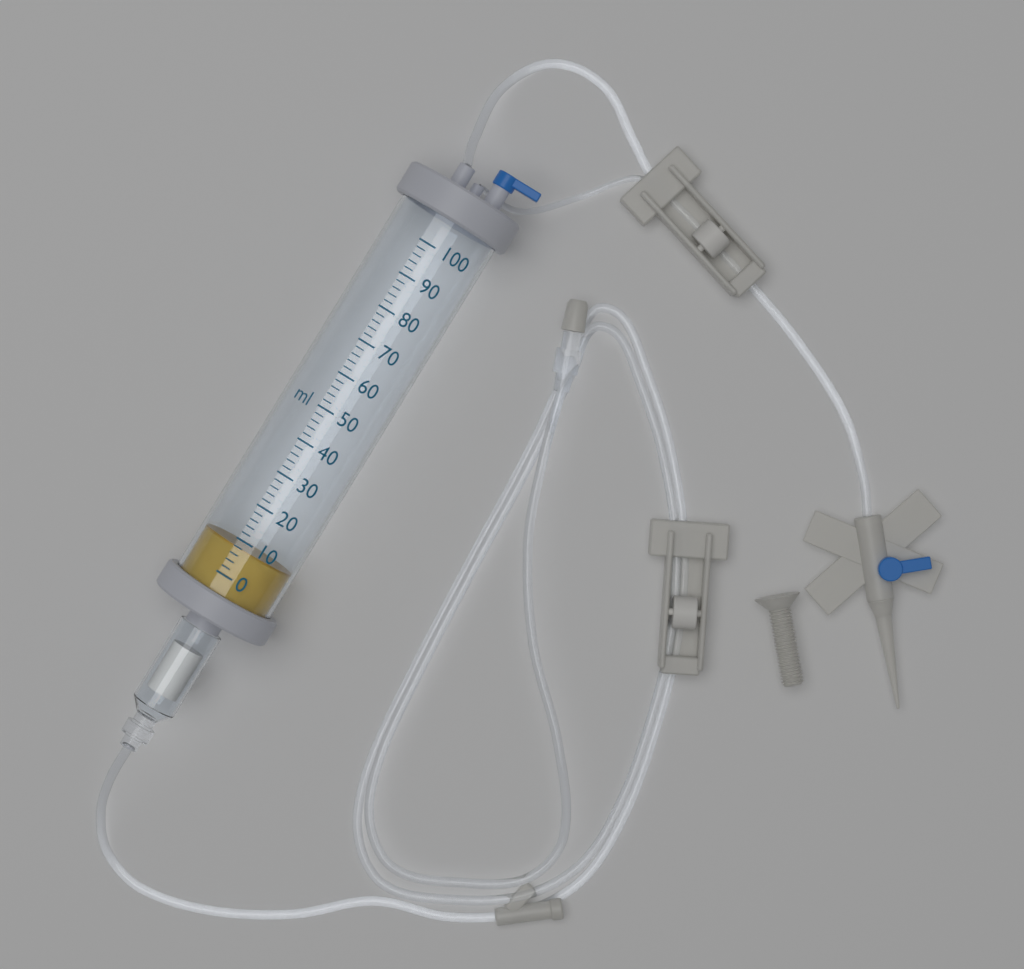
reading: 8 ml
